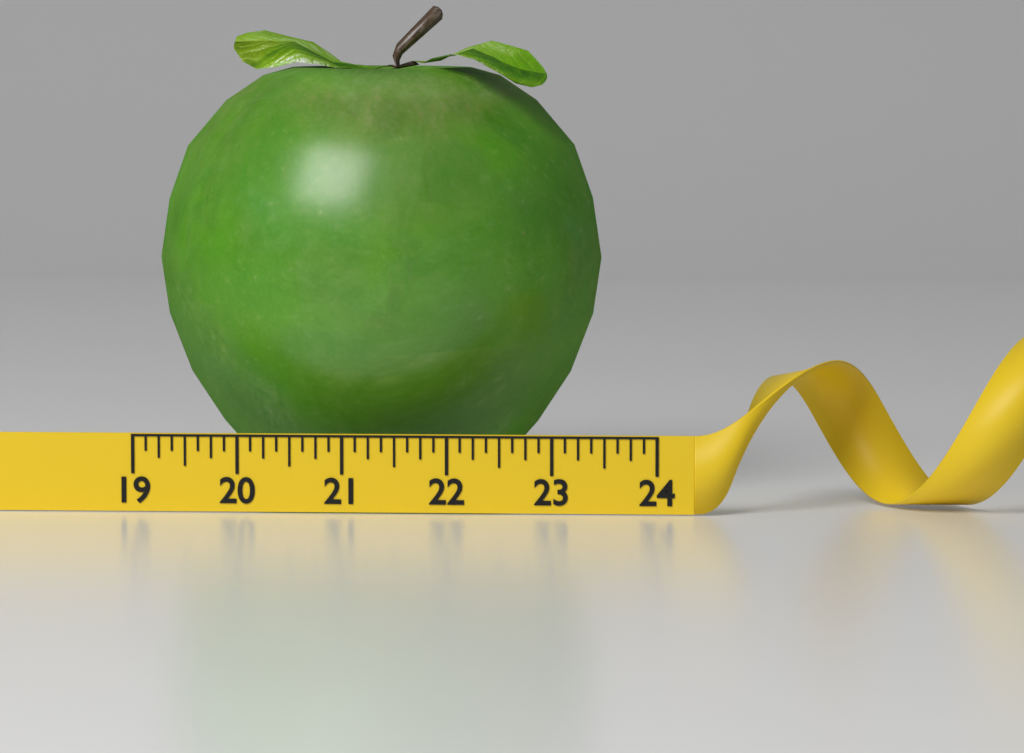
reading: 23.375 (no unit)
